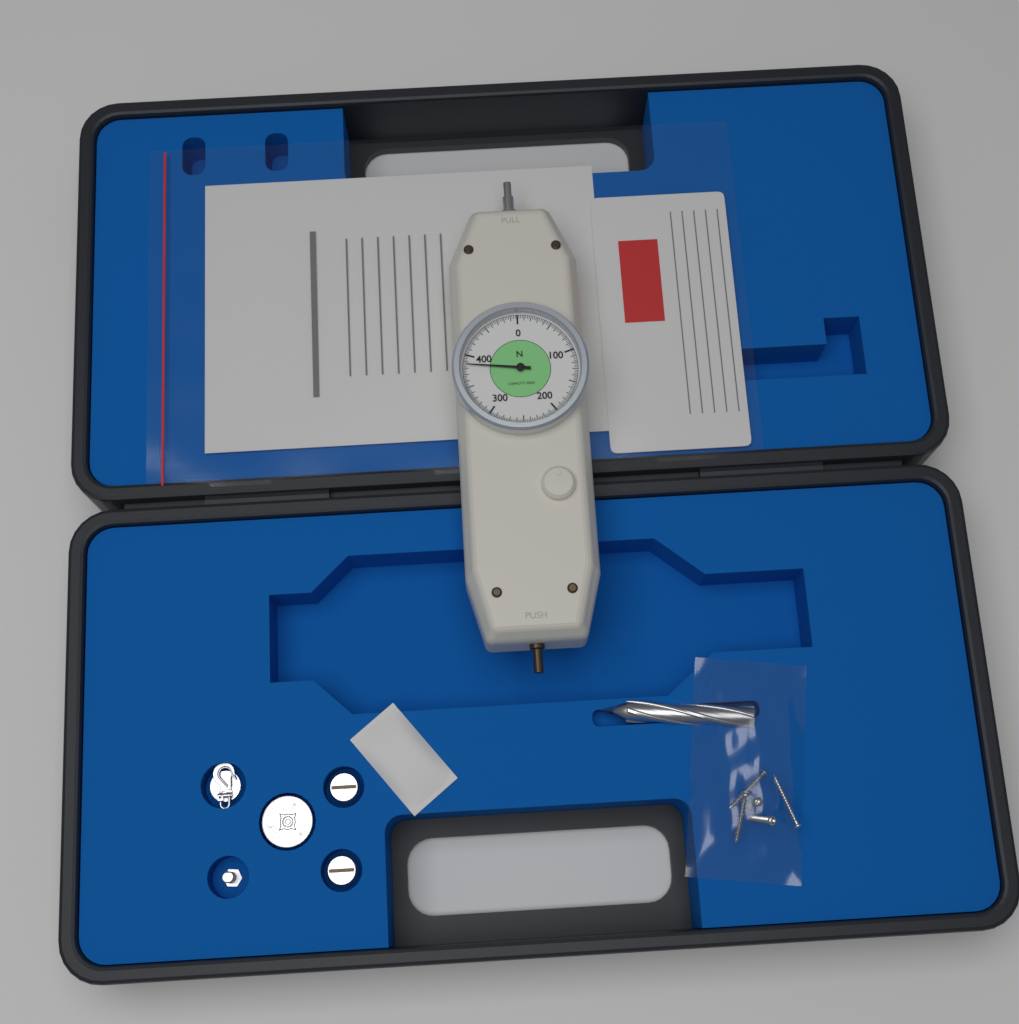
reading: 385.0 N
